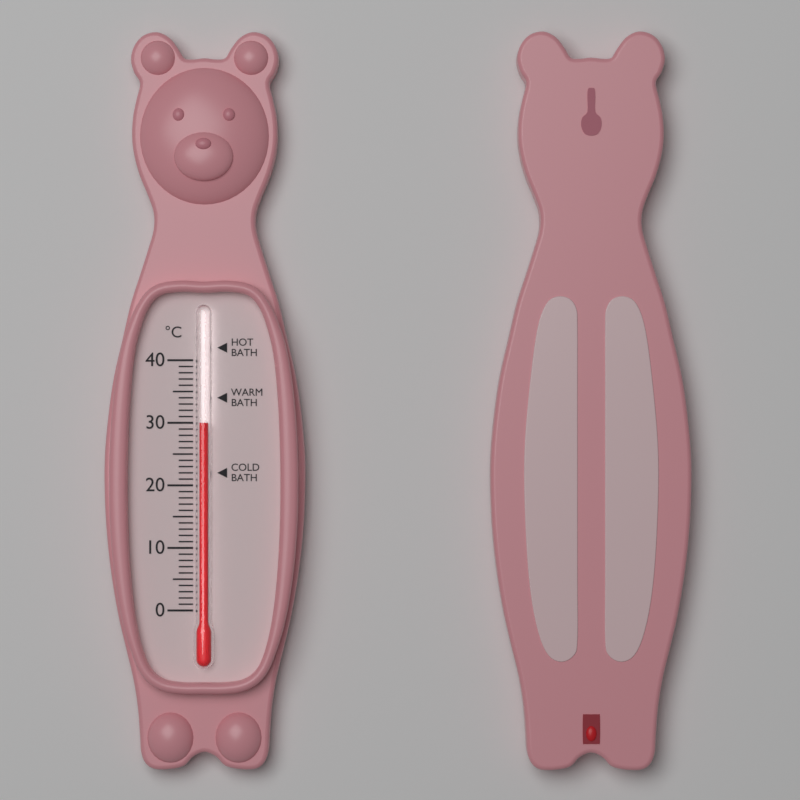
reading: 30 °C
